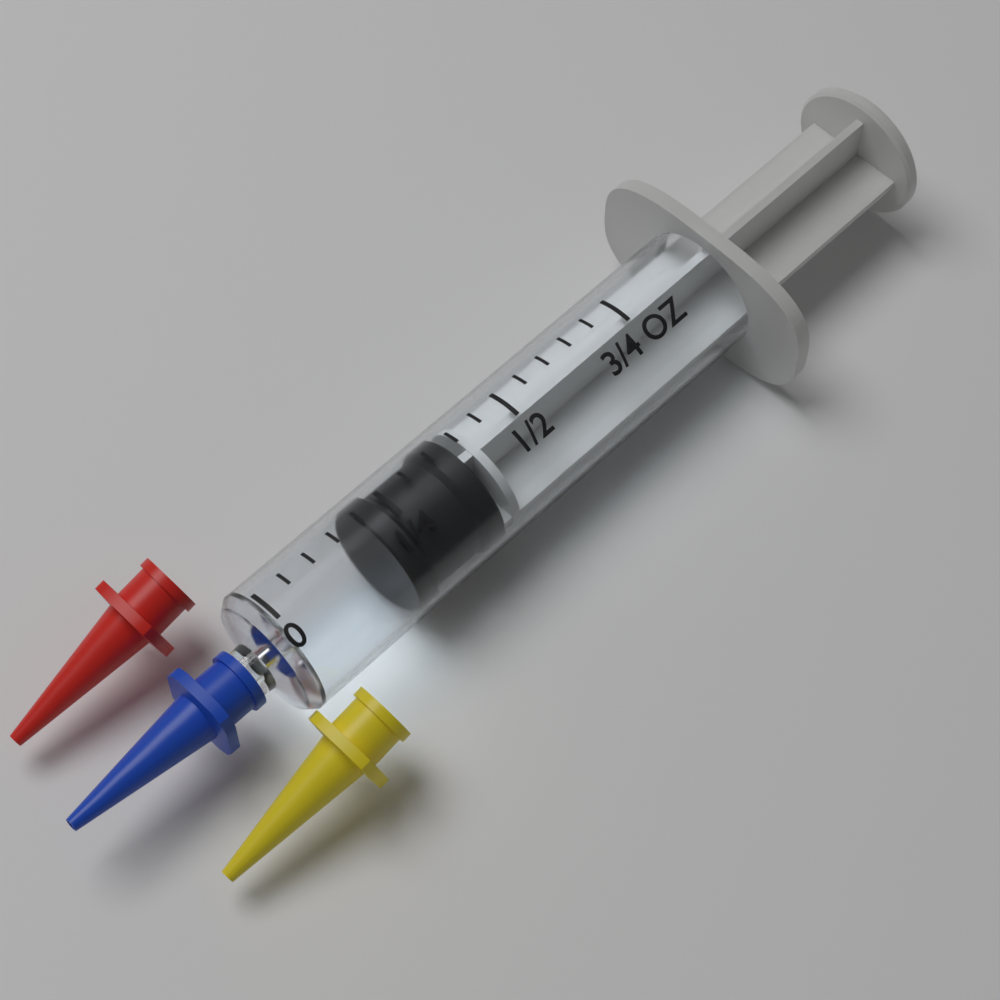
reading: 0.20 oz
